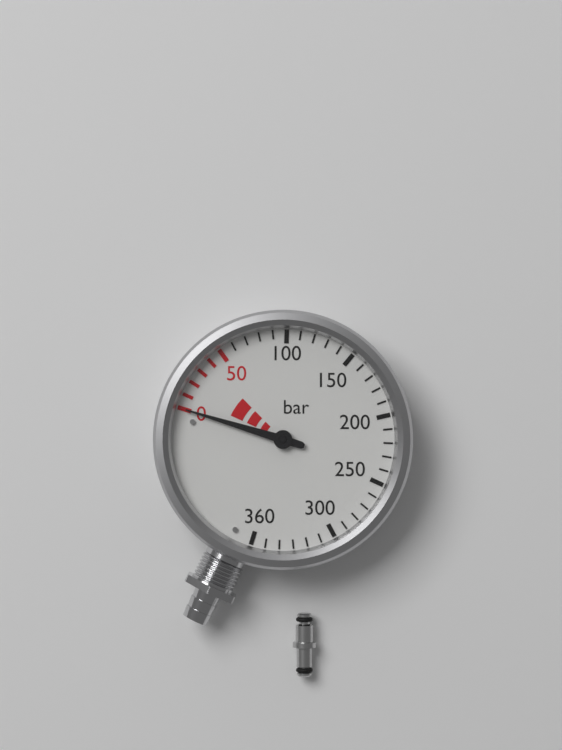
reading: 0 bar
